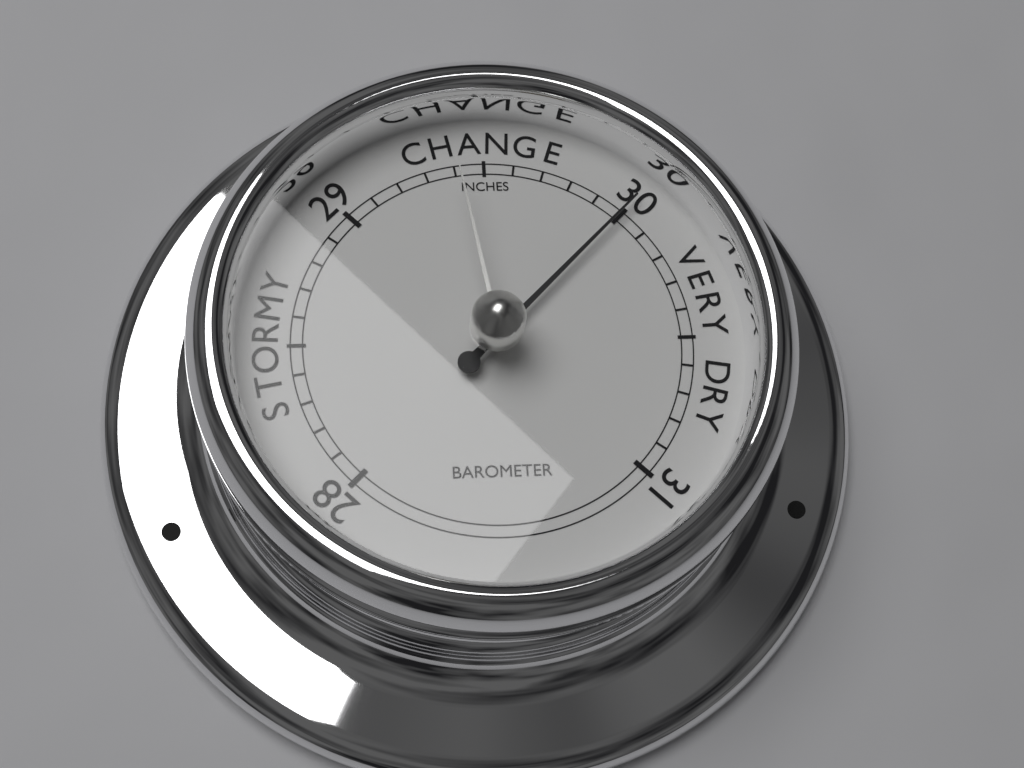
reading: 30.0 inHg
